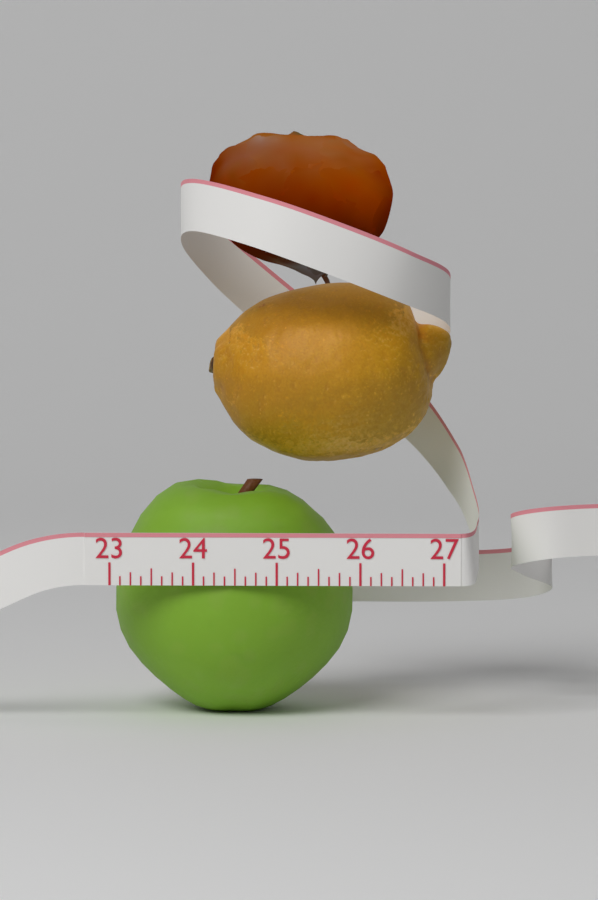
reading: 25.875 (no unit)
